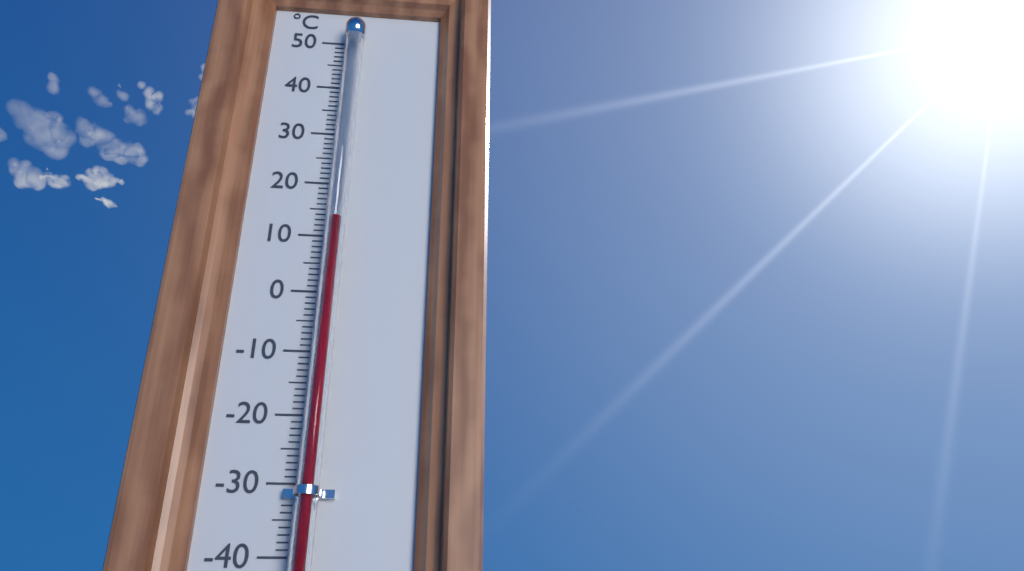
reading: 12 °C
